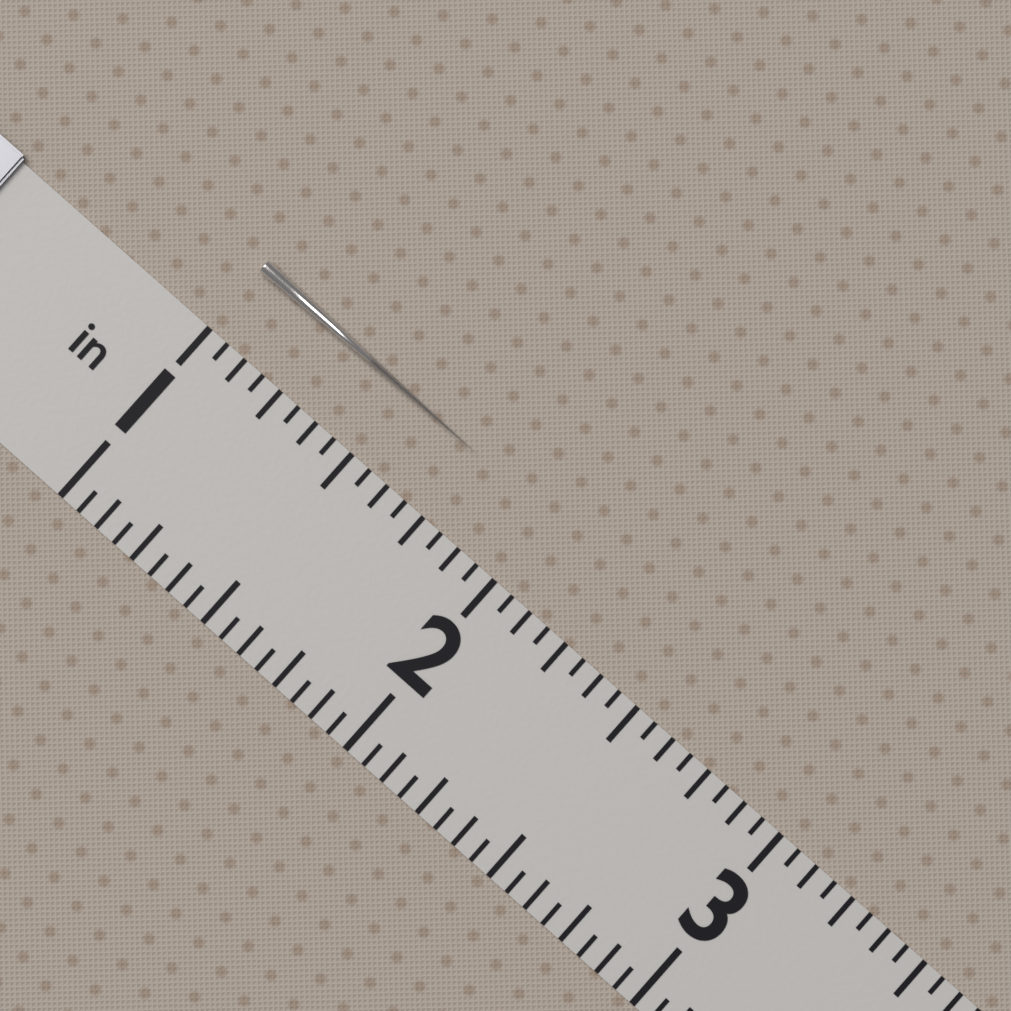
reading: 1.7500 in
